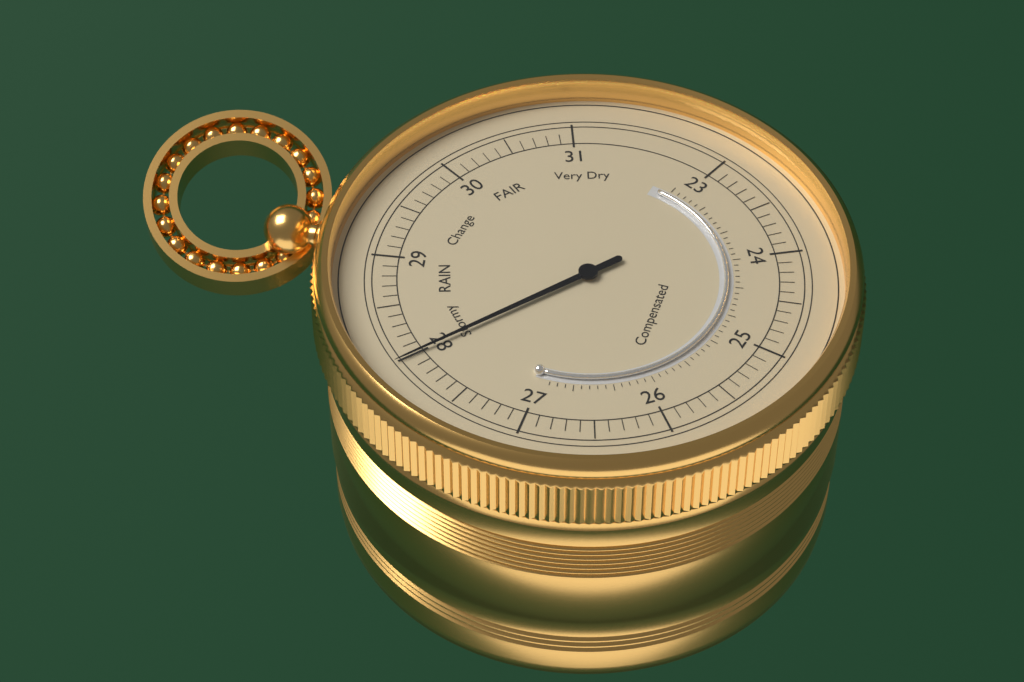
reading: 28.0 (no unit)
